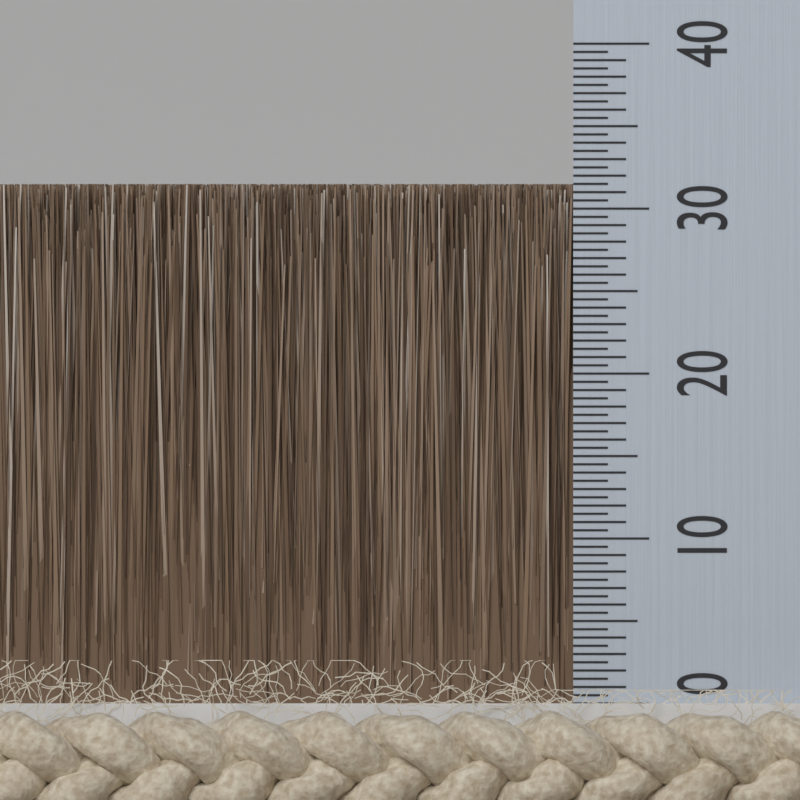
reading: 31.5 (no unit)
